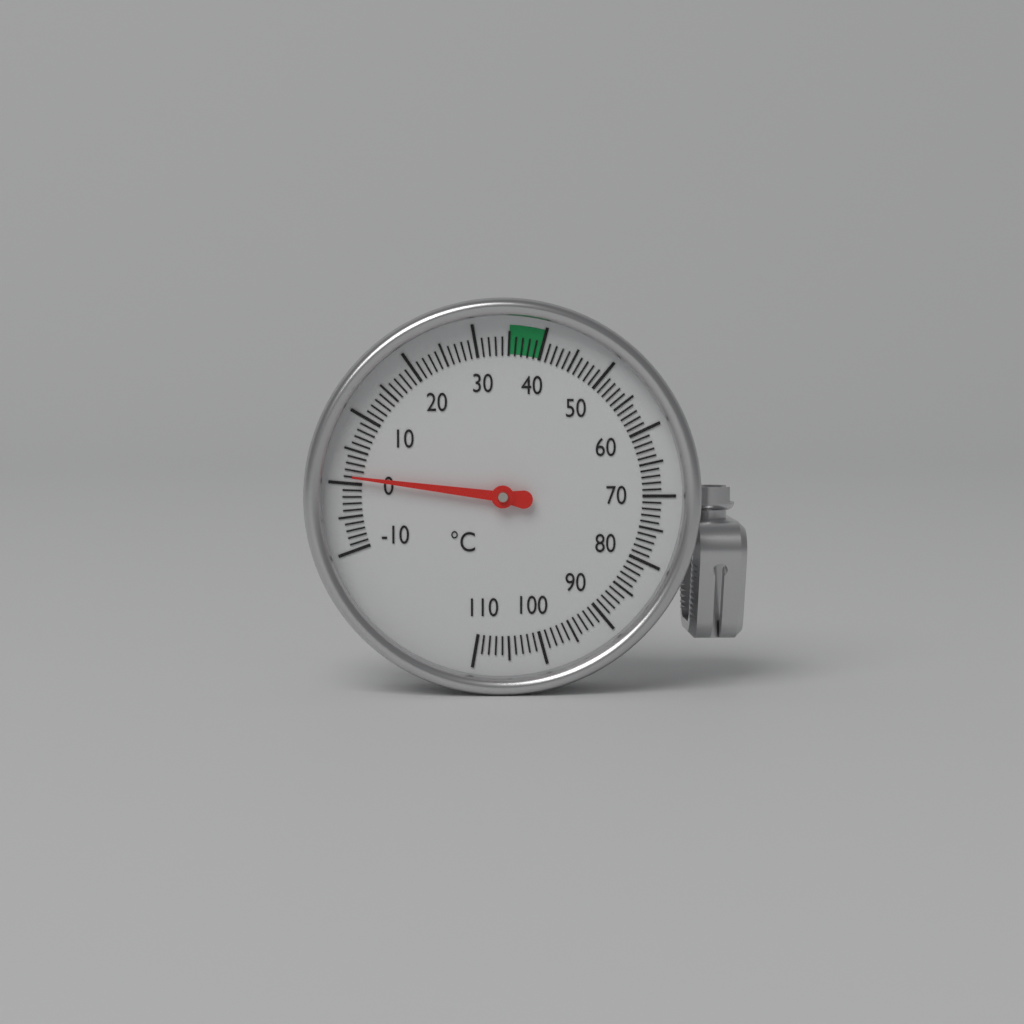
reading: 1 °C
